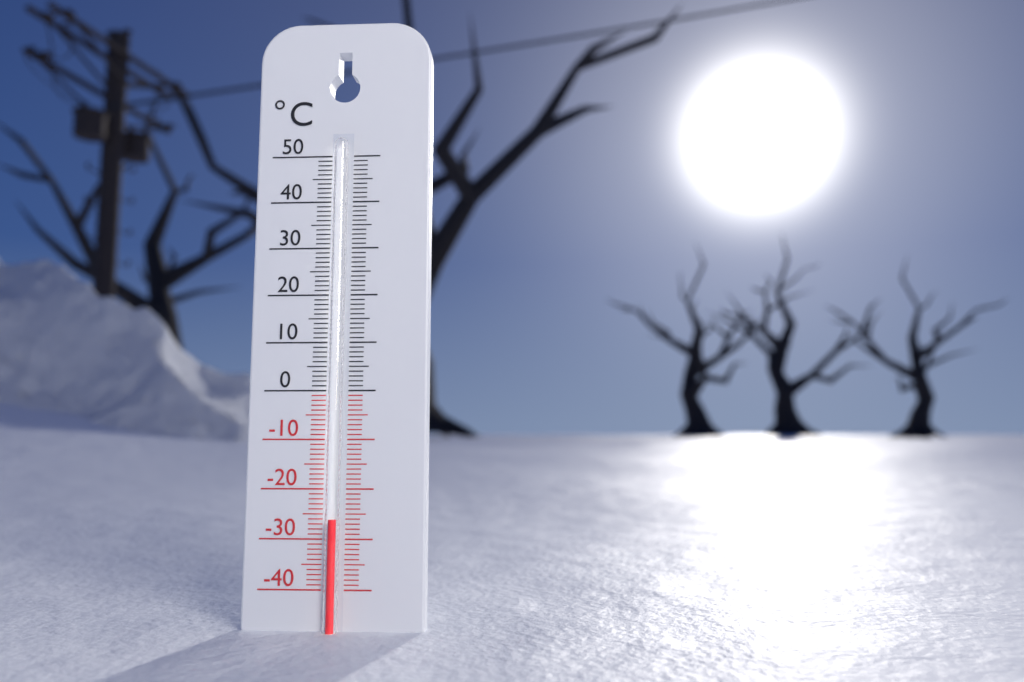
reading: -26 °C
